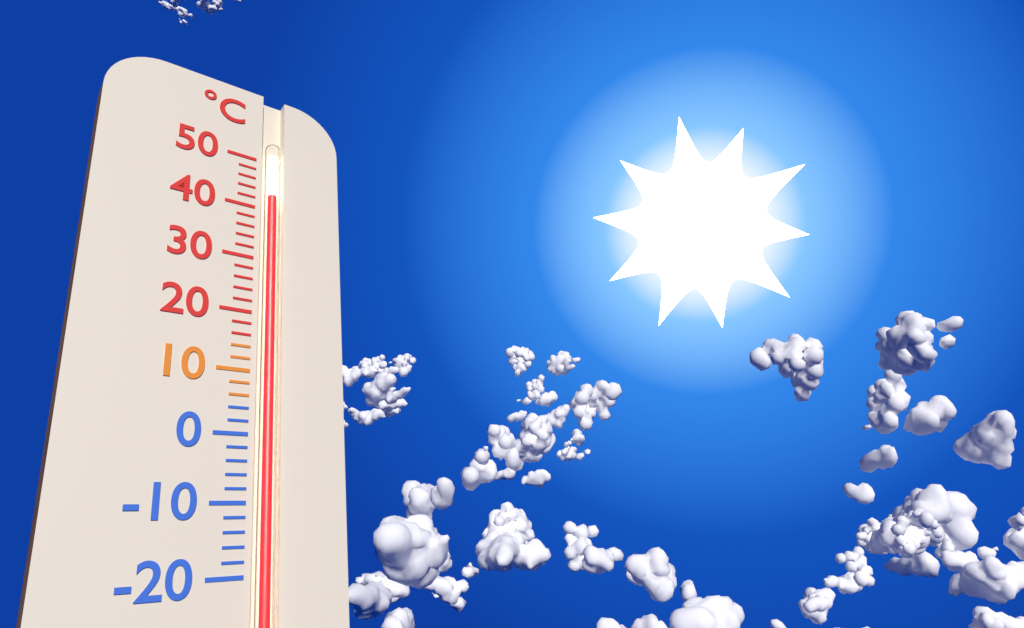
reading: 43 °C
